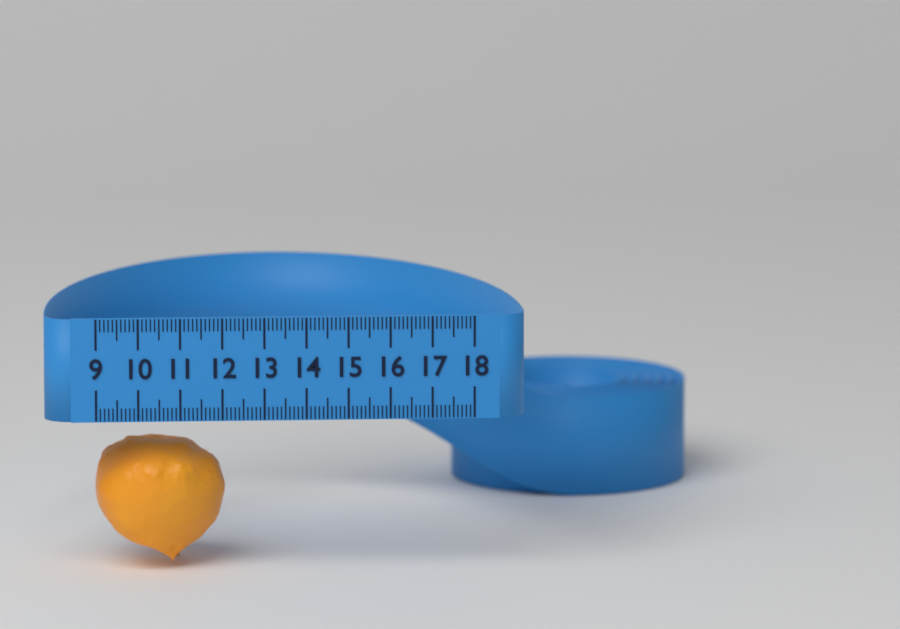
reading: 12.1 (no unit)
